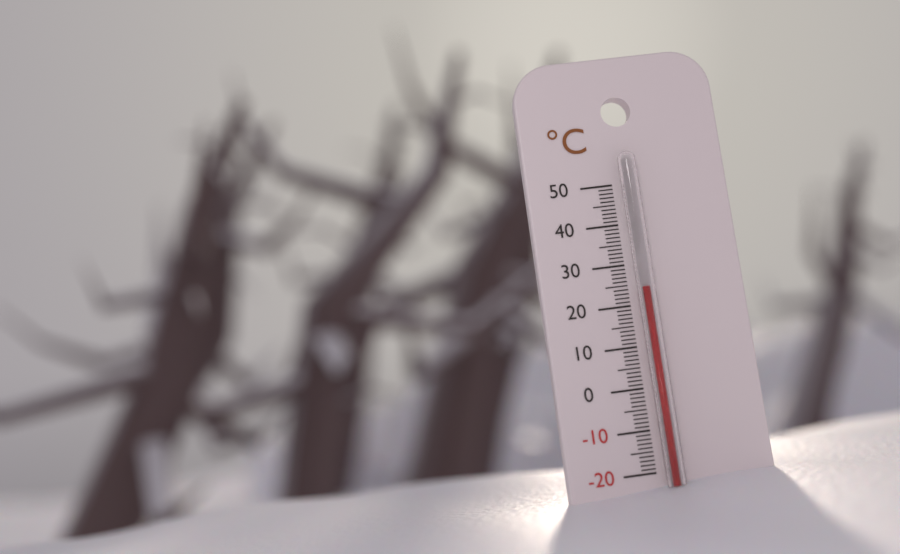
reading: 24 °C
